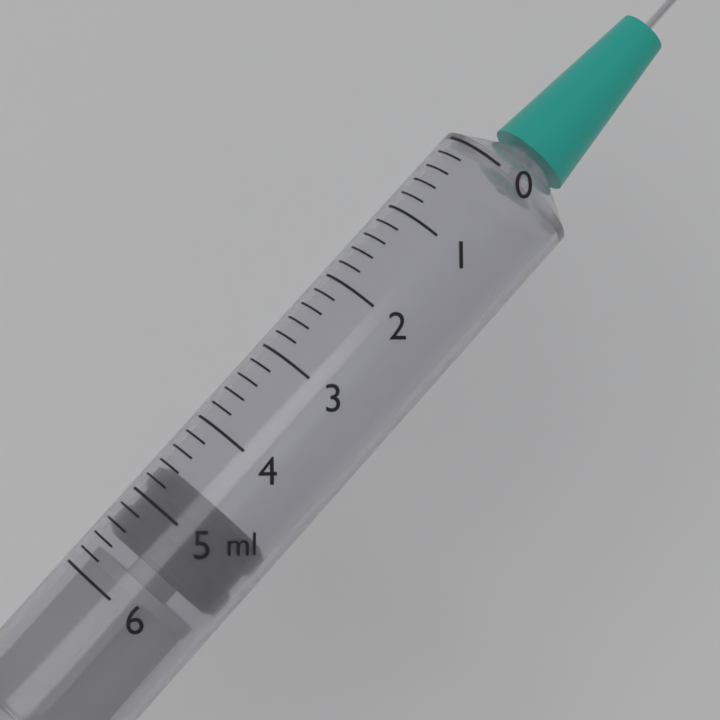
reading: 4.6 ml
